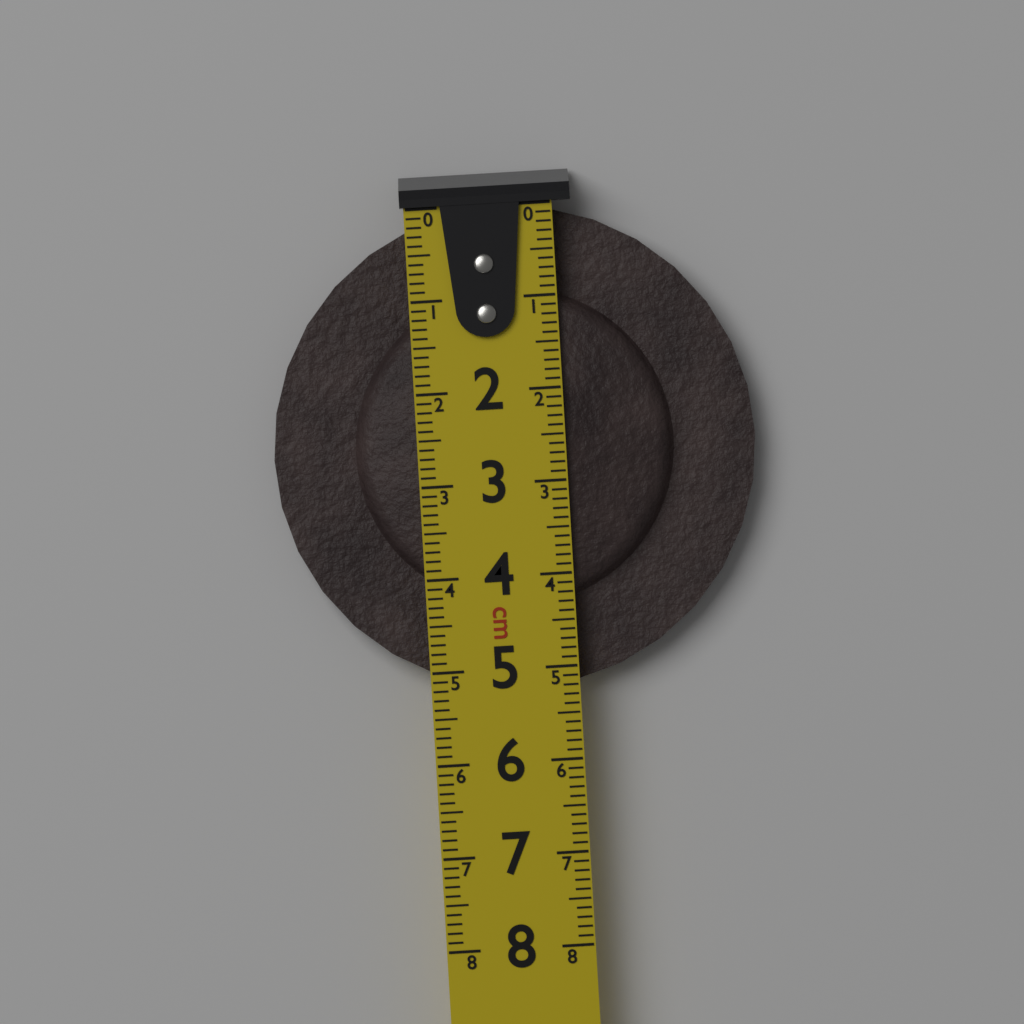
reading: 5.2 cm
